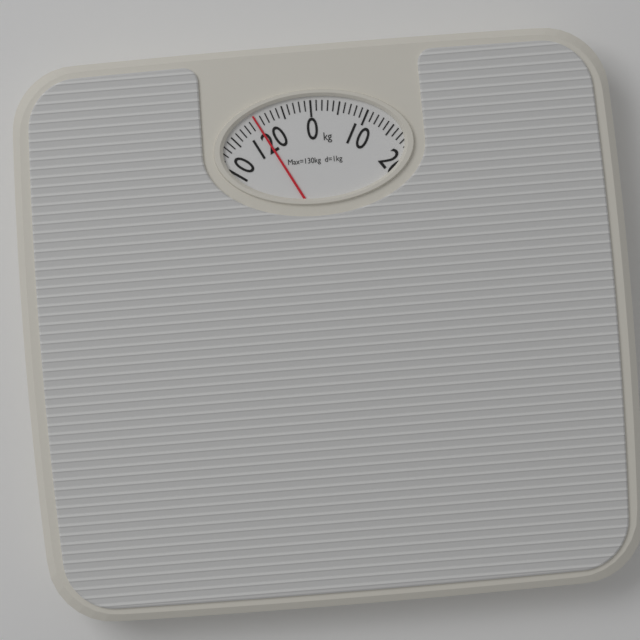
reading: 120 kg
